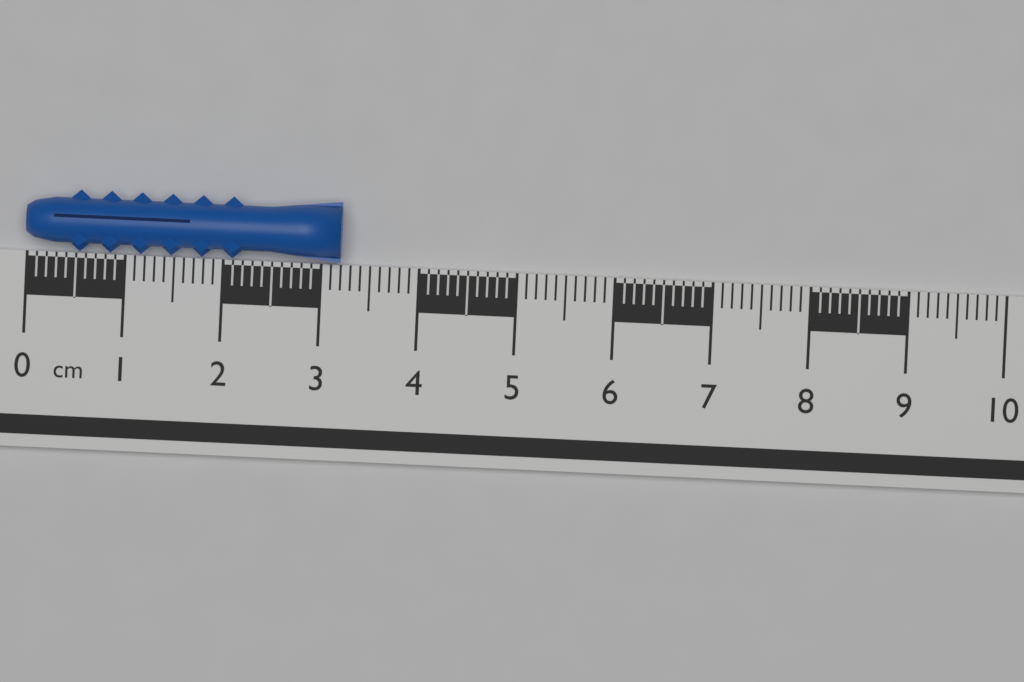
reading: 3.2 cm
